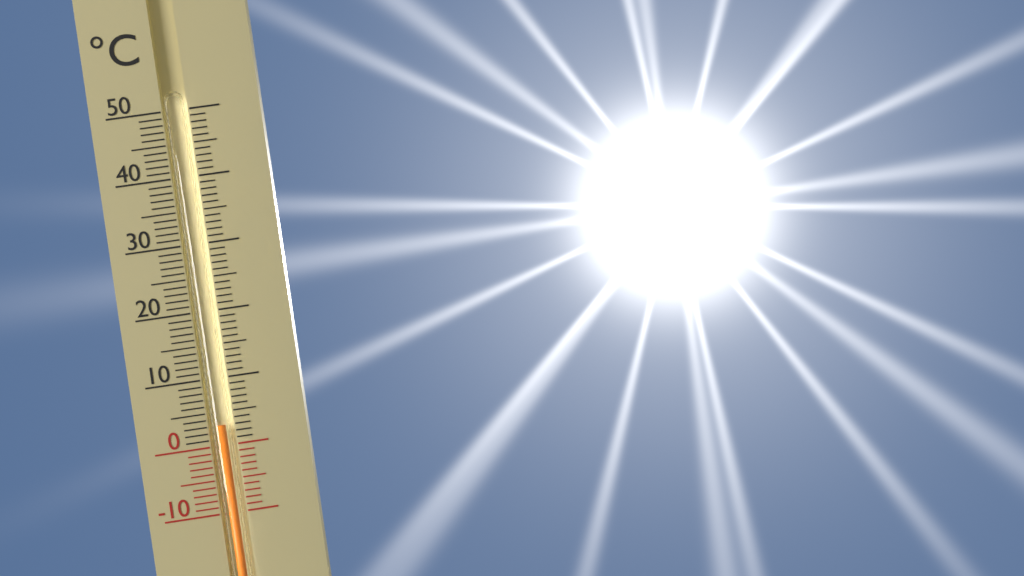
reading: 3 °C
